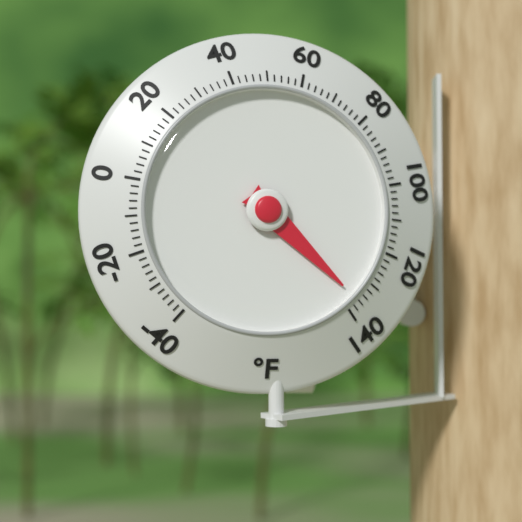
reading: 136 °F
